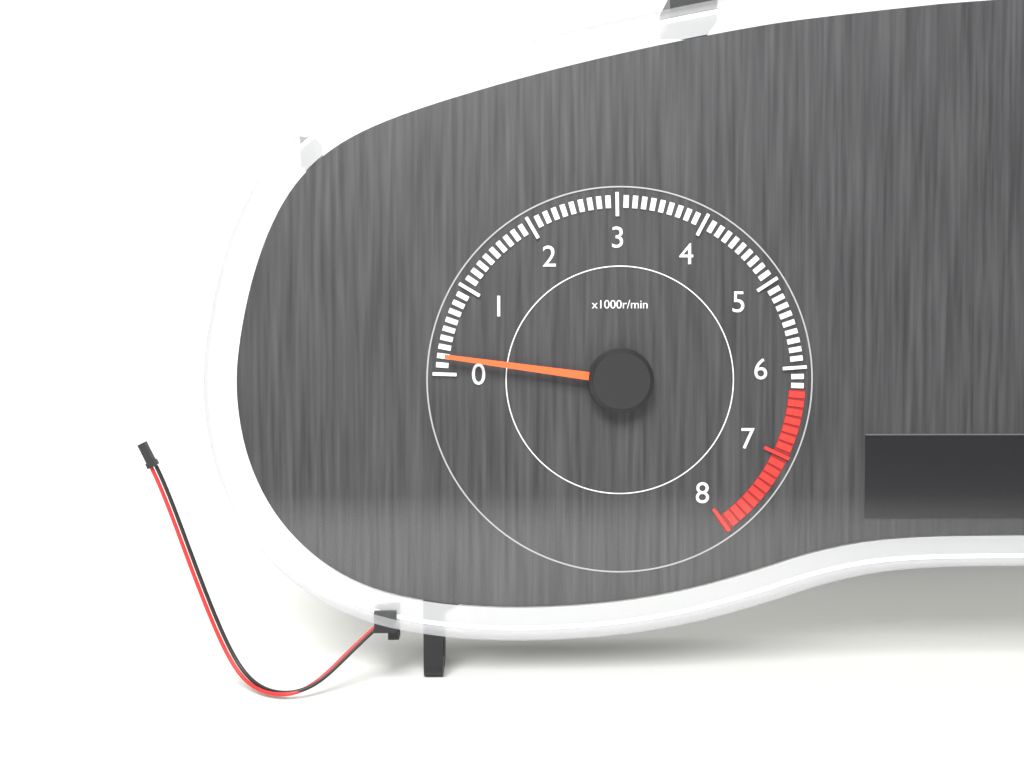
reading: 200 r/min
